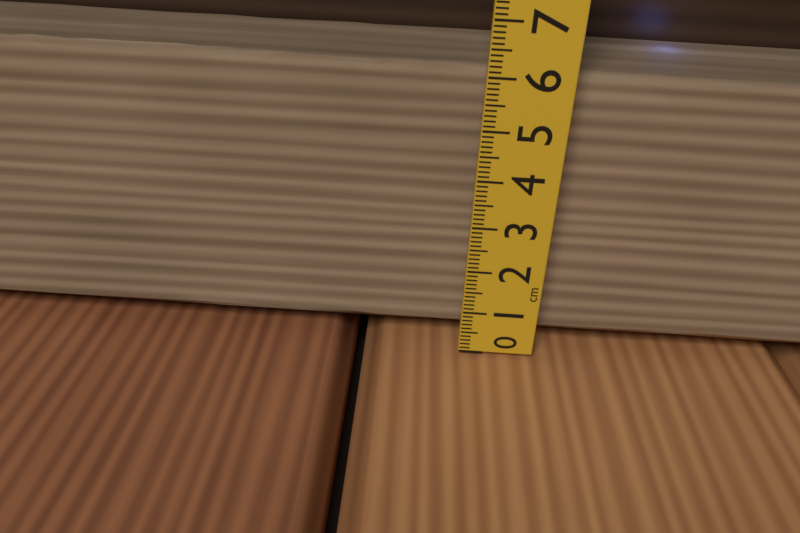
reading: 6.3 cm
